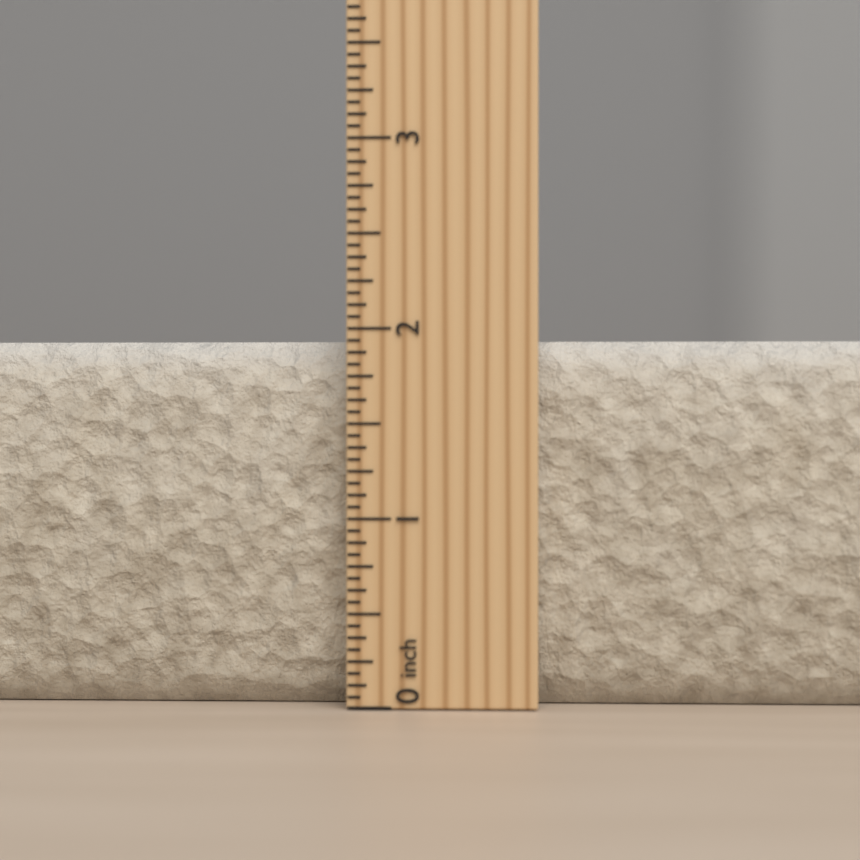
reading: 1.9375 inch
